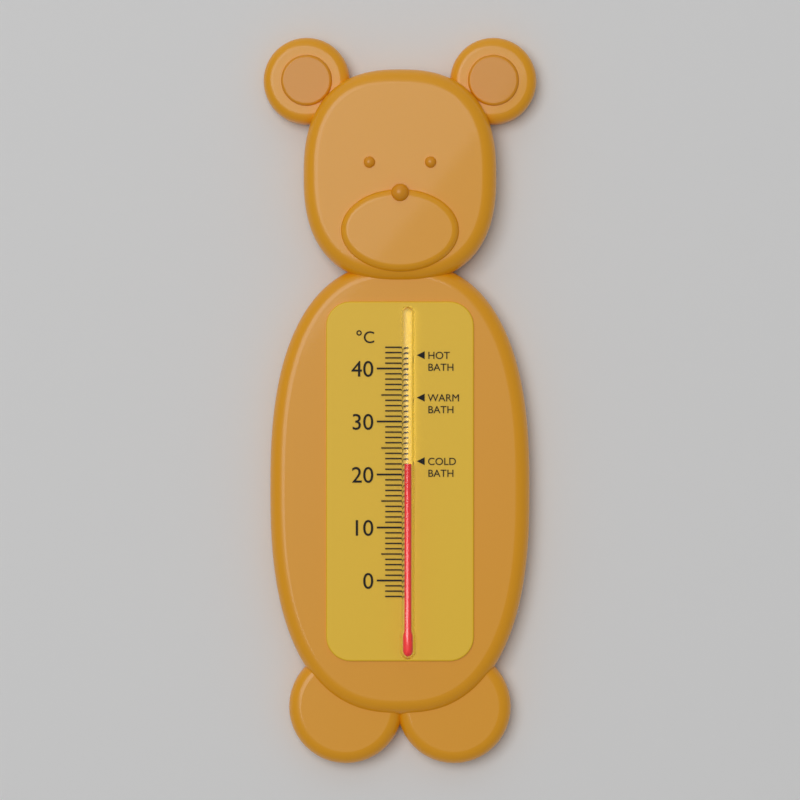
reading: 22 °C
